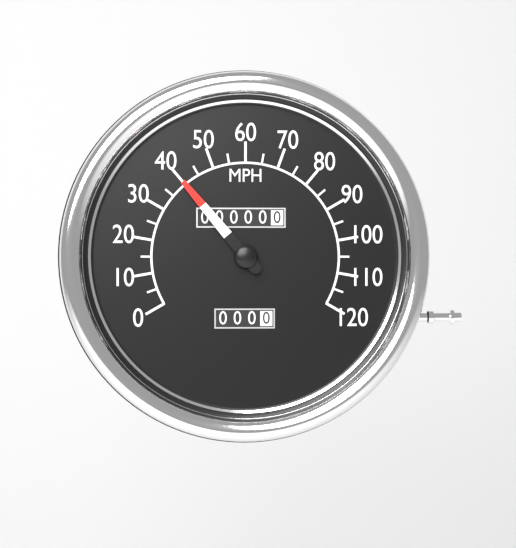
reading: 40 MPH
